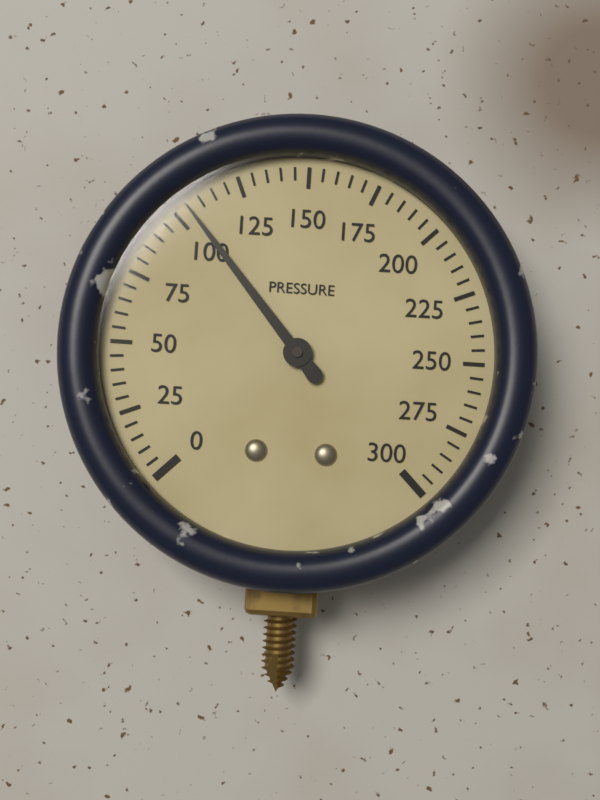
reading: 105 (no unit)
